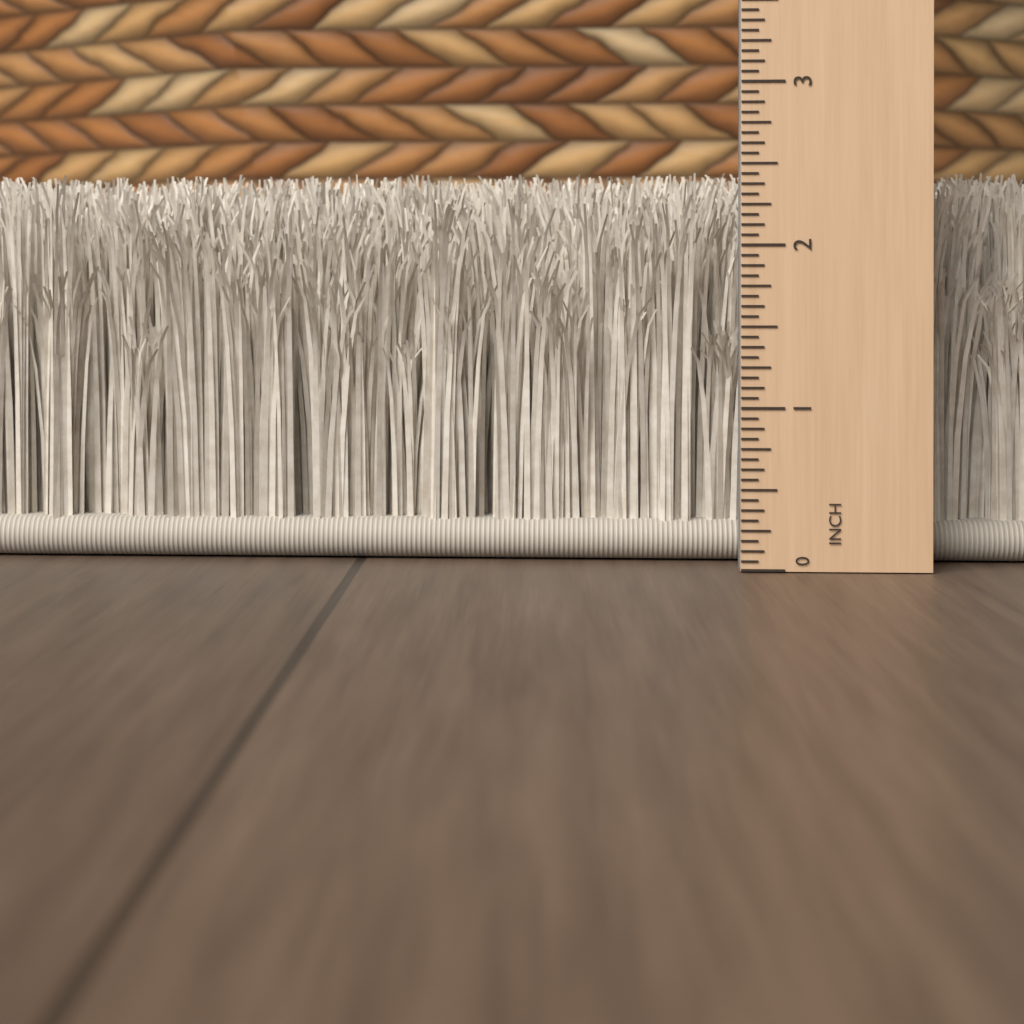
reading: 2.5000 in
